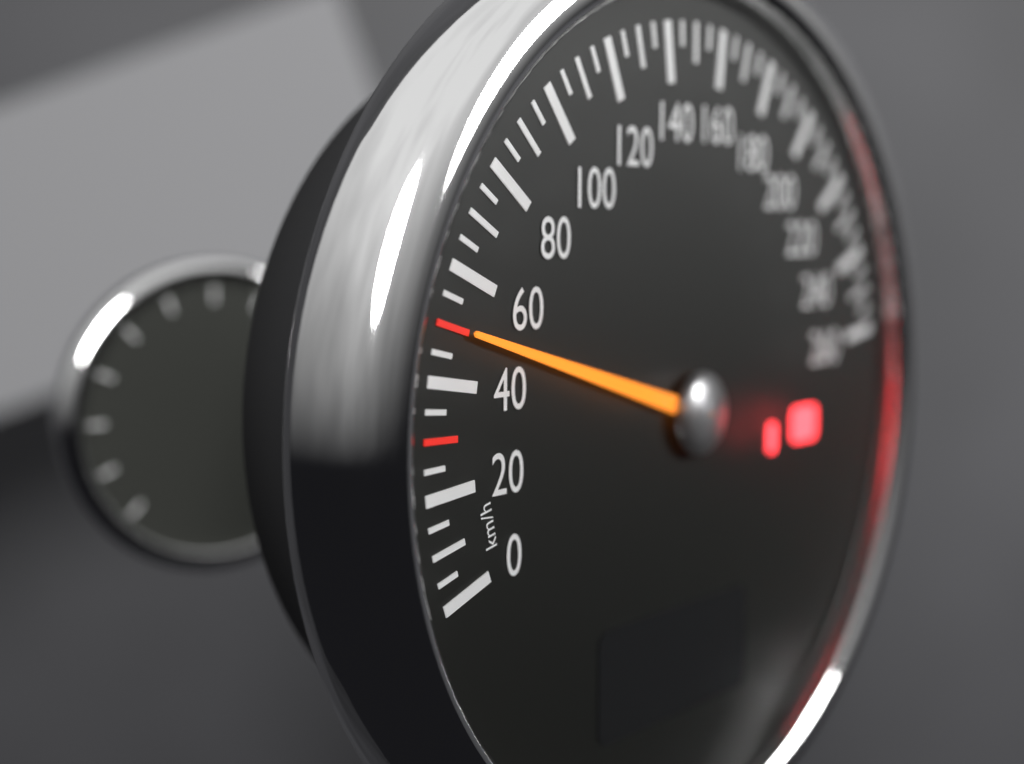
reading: 50 km/h
